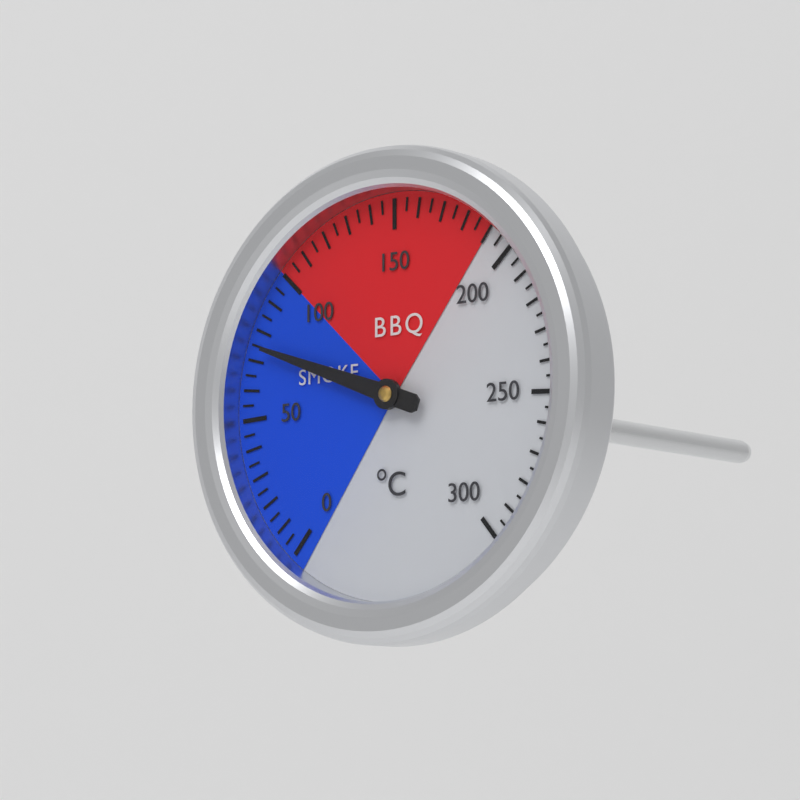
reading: 75 °C
